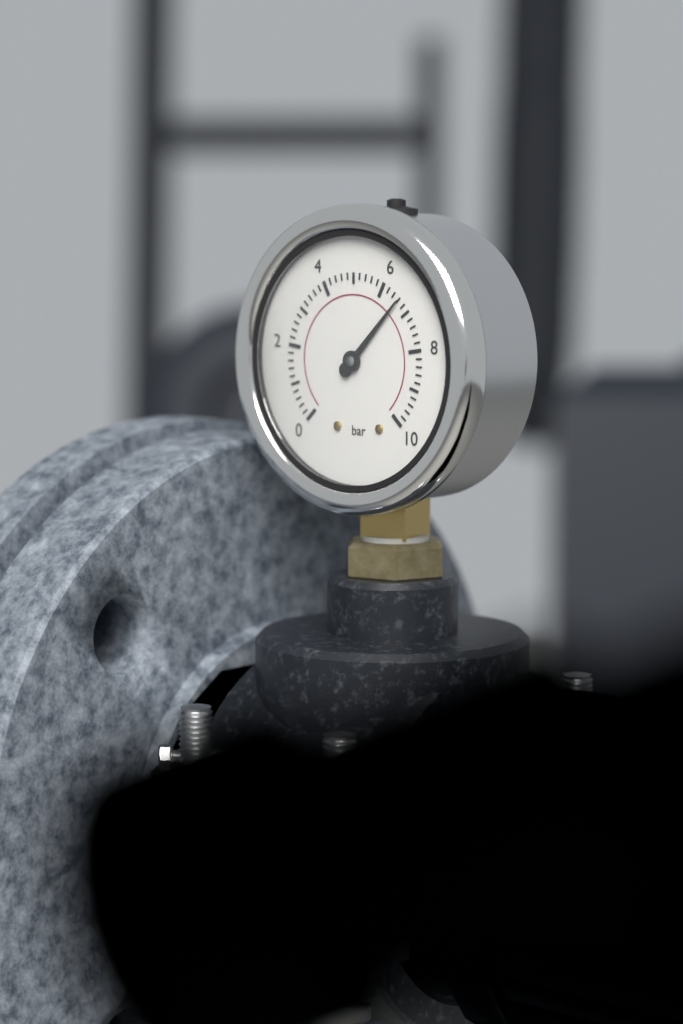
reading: 6.6 bar
